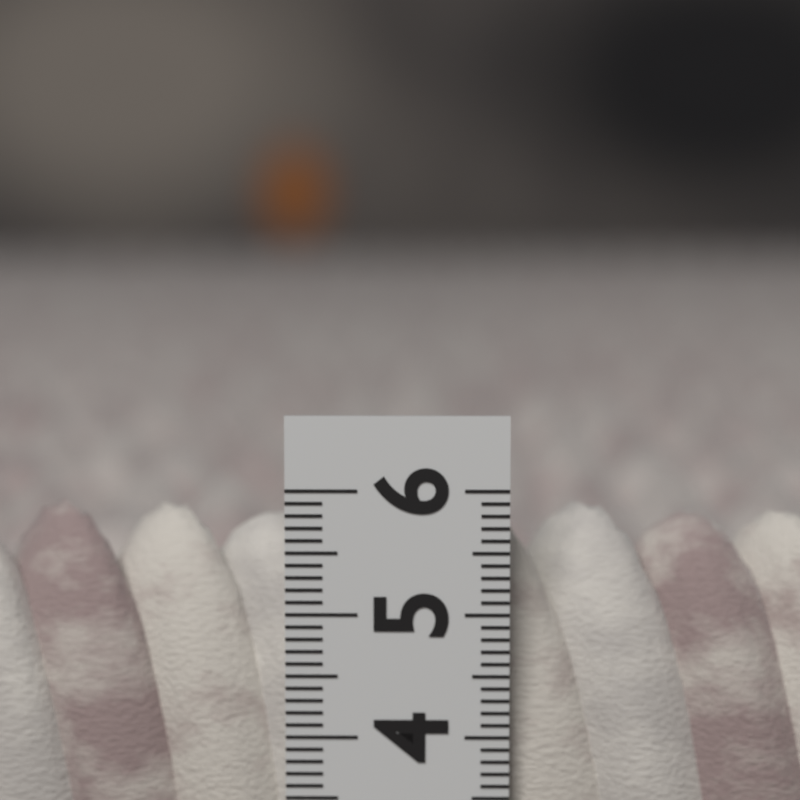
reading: 5.8 (no unit)
